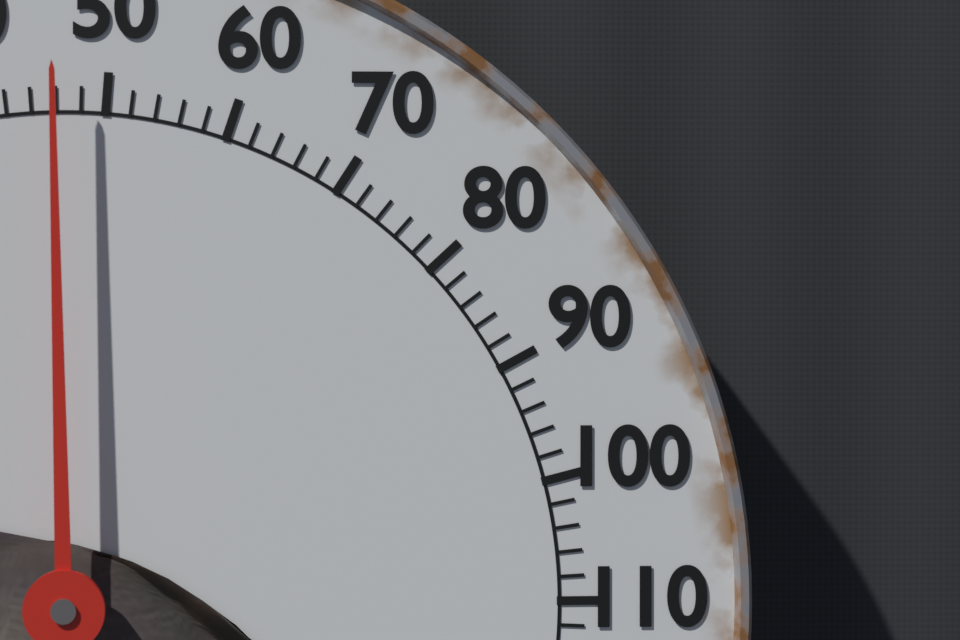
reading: 46 °F
